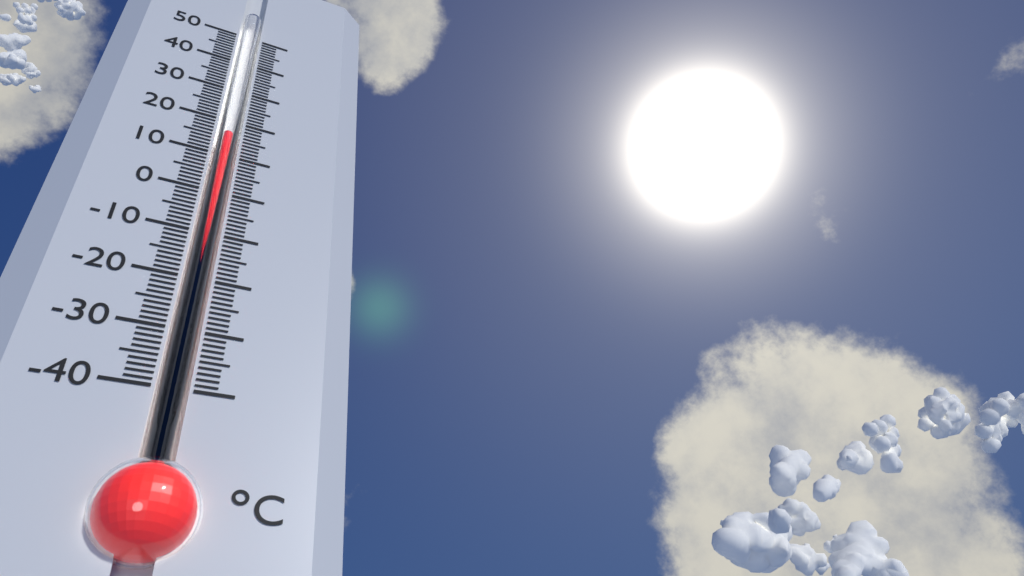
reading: 16 °C
